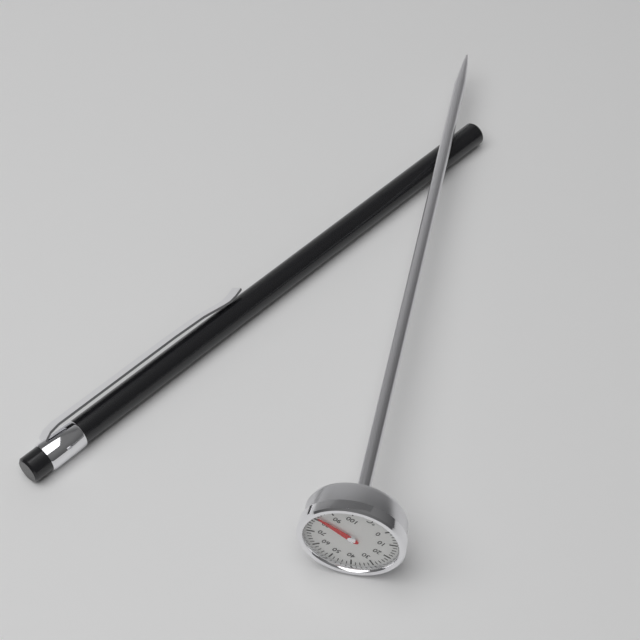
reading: 82 °C
